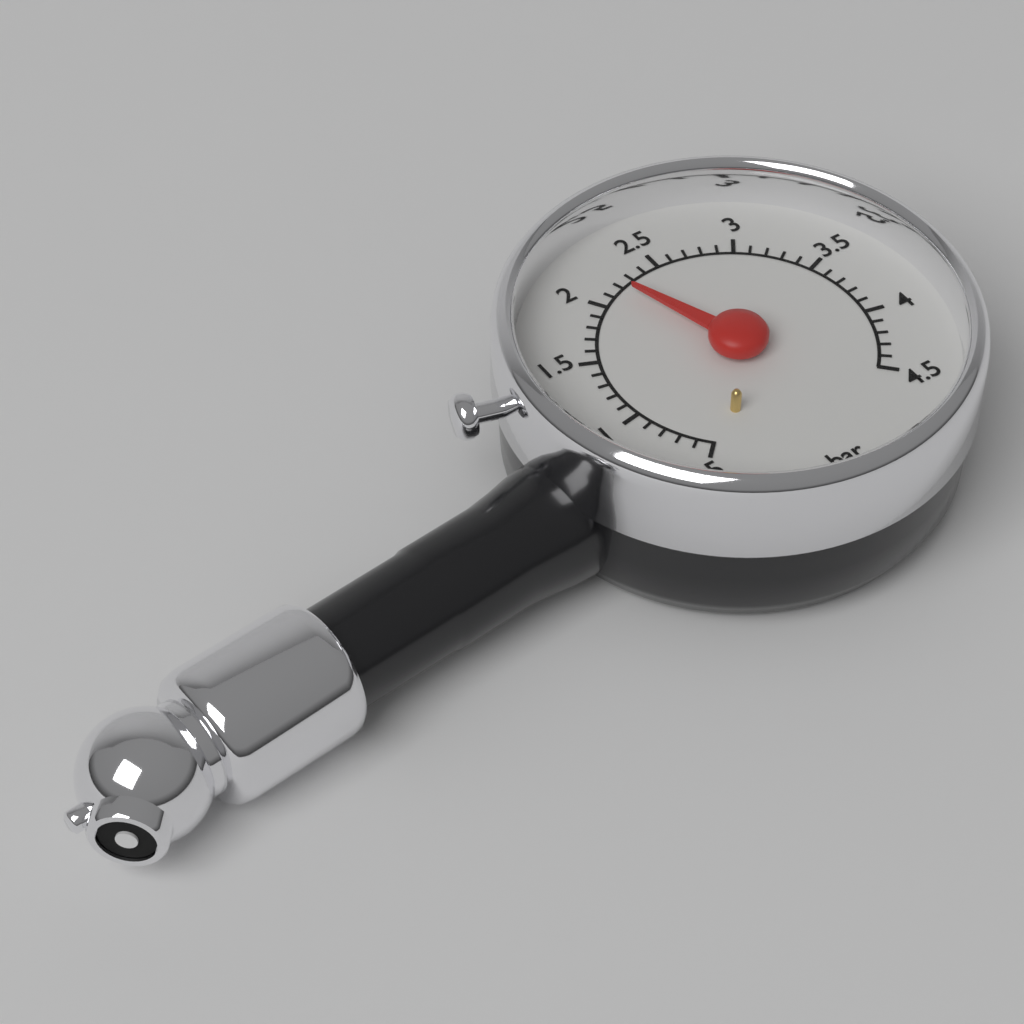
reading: 2.2 bar
